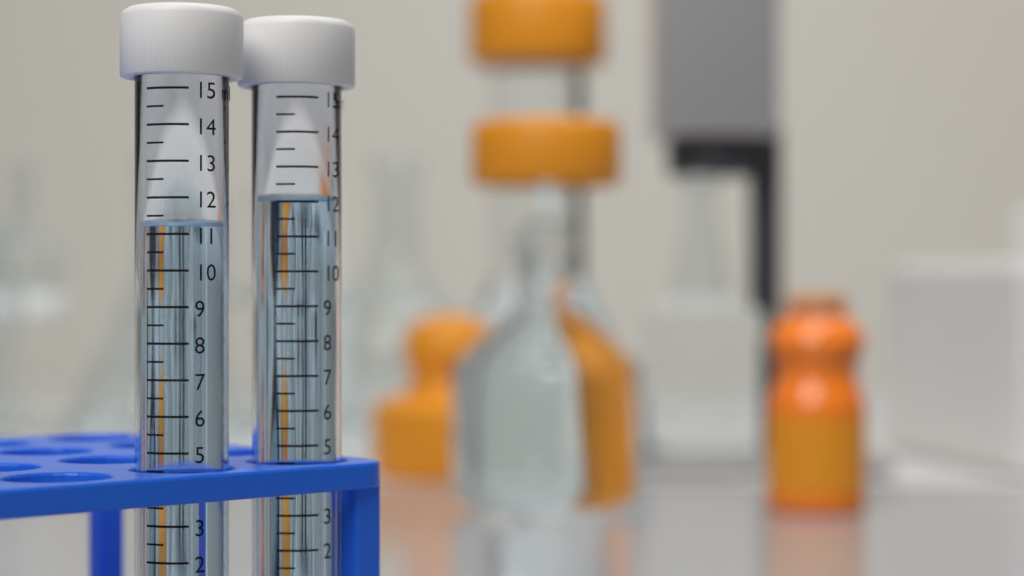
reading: 11.3 ml
